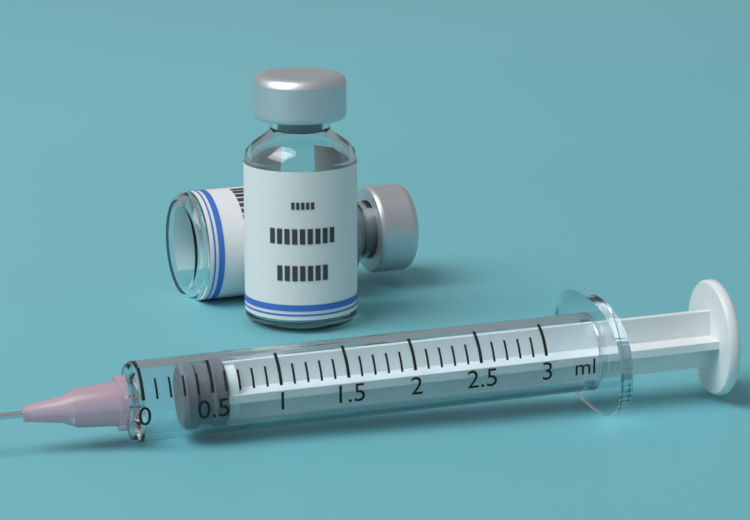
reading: 0.3 ml
